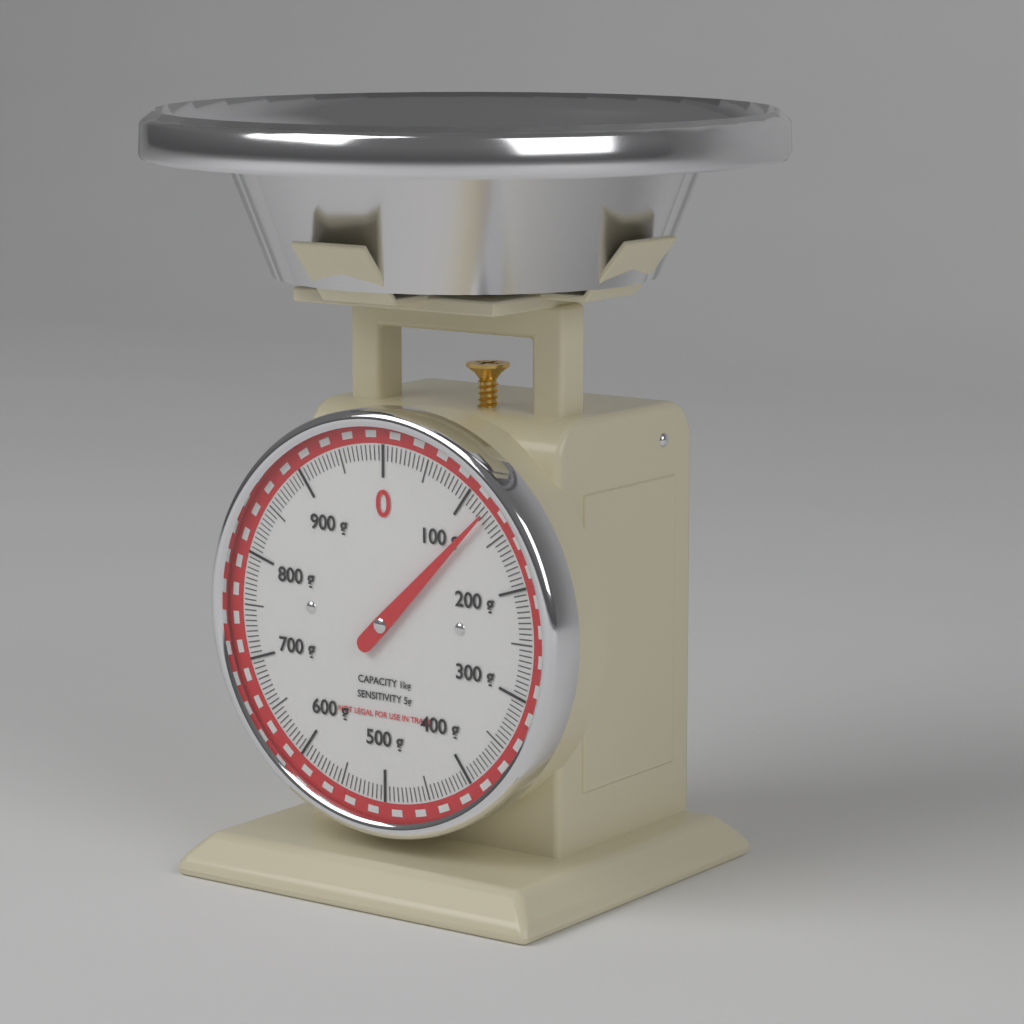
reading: 125 g
